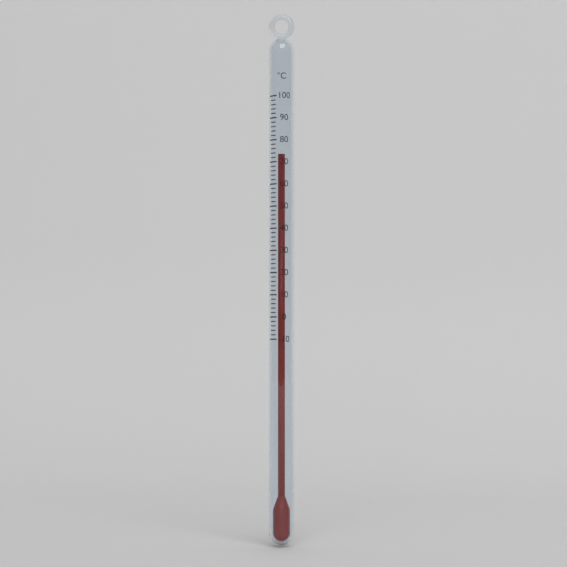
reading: 74 °C
